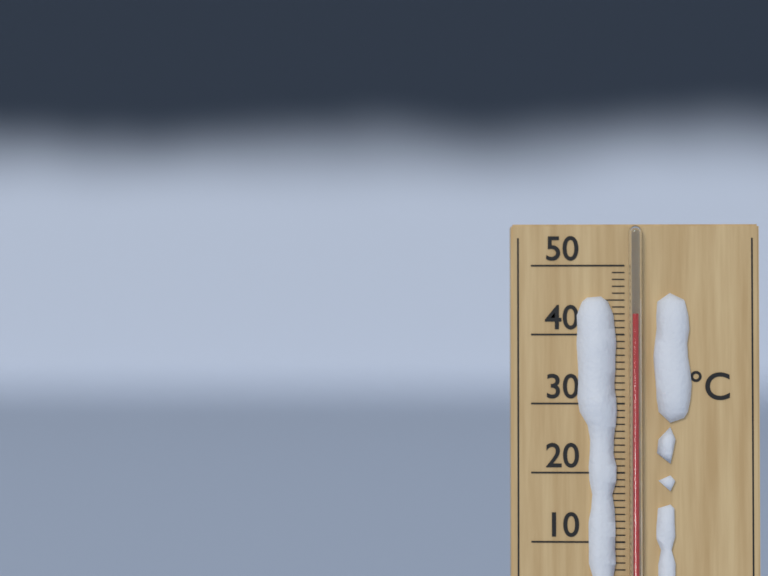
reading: 43 °C
